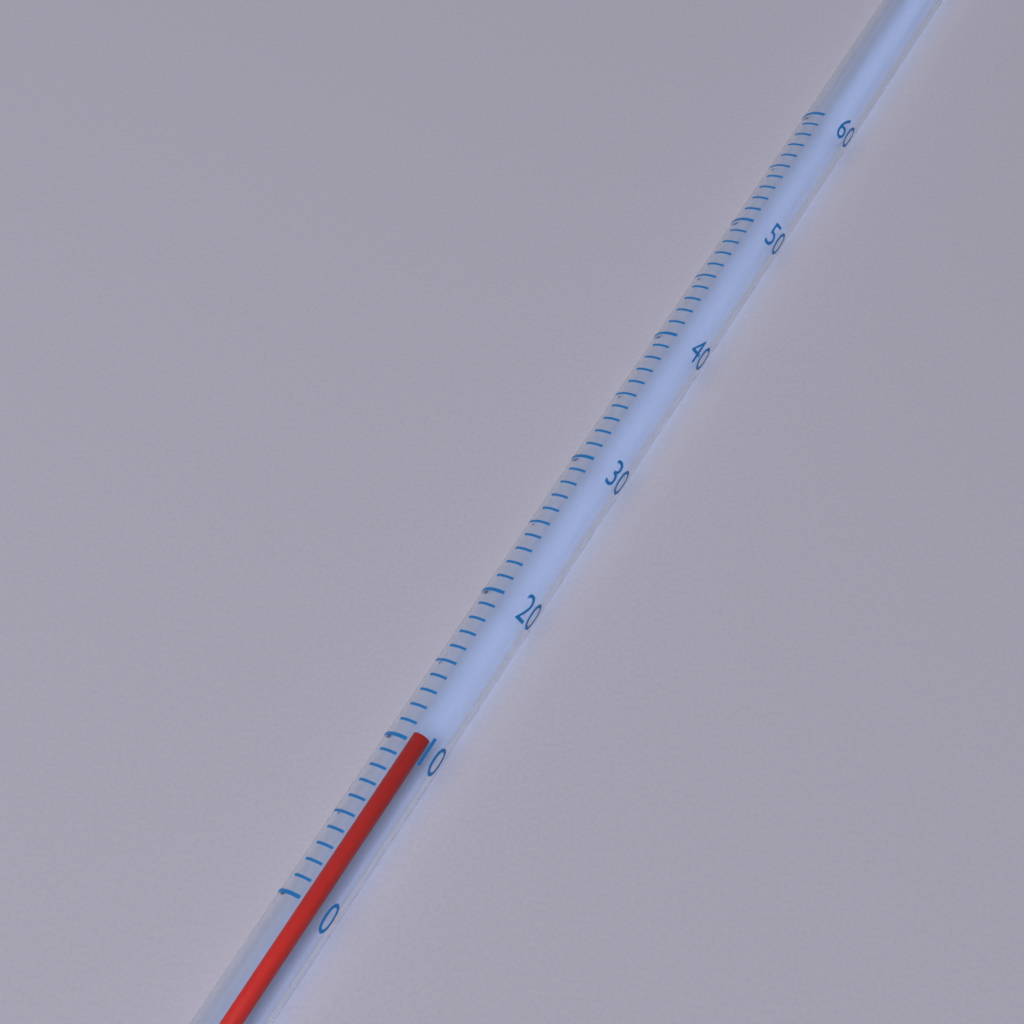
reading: 11 (no unit)
